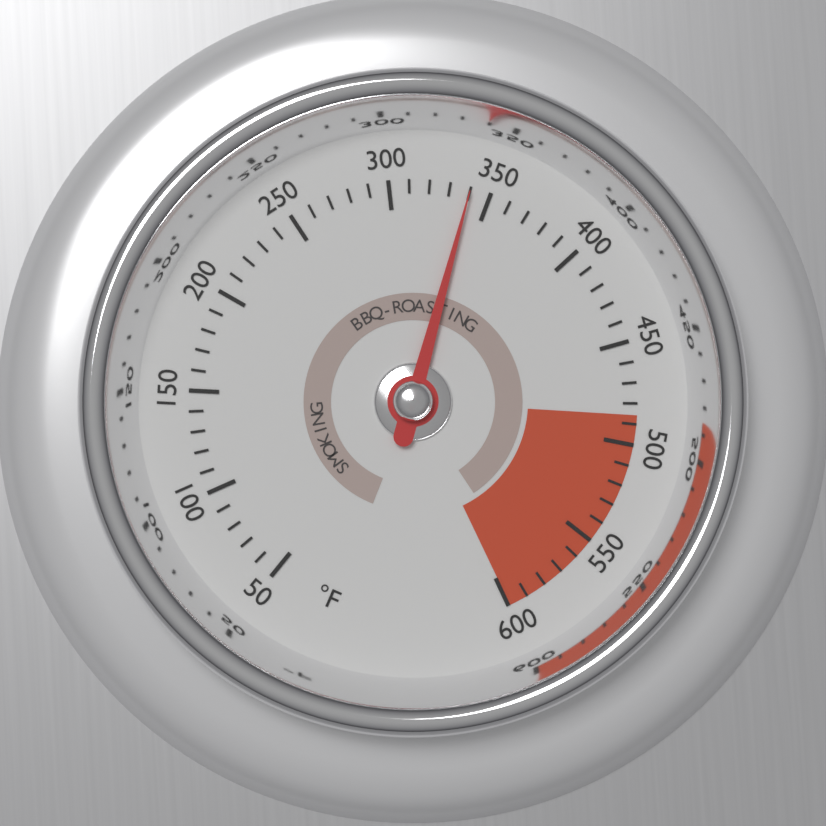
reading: 340 °F
